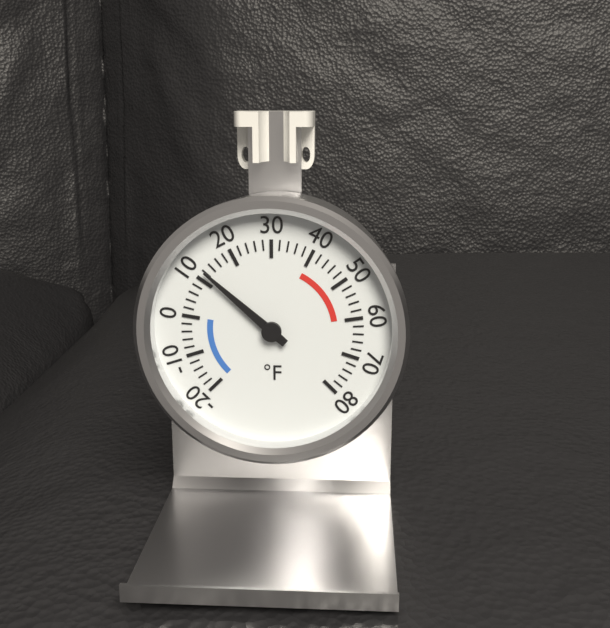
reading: 12 °F
